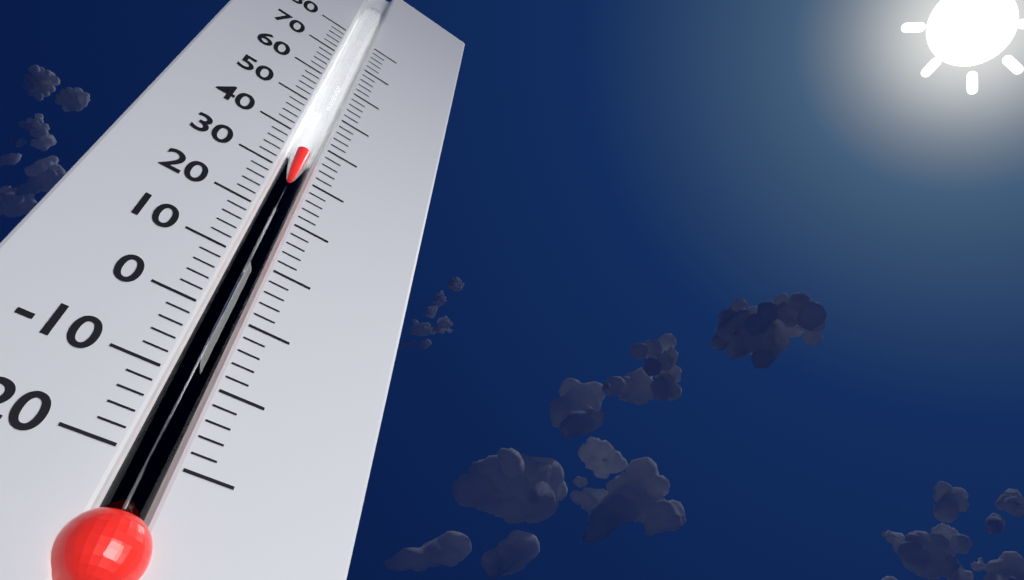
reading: 36 (no unit)
